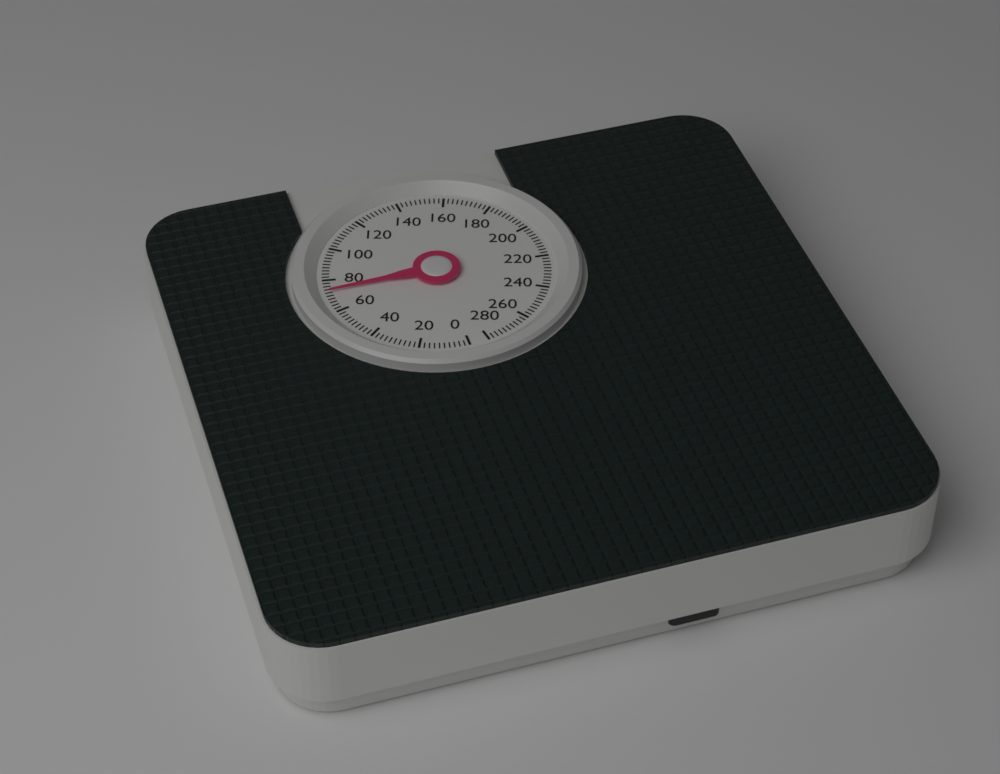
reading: 72 (no unit)
